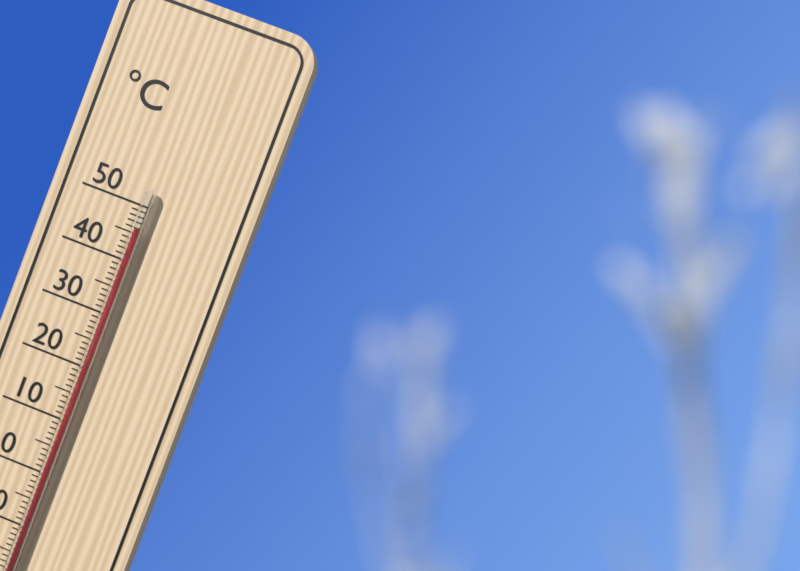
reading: 46 °C
